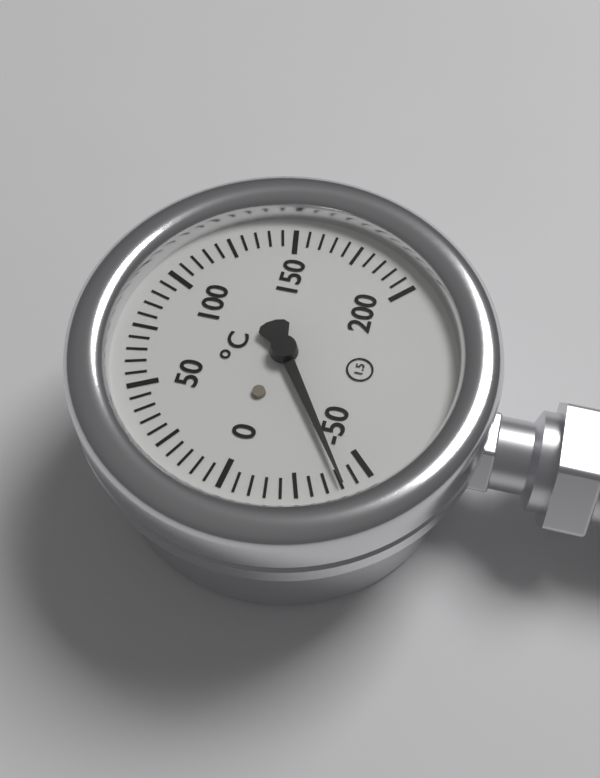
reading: -40 °C
